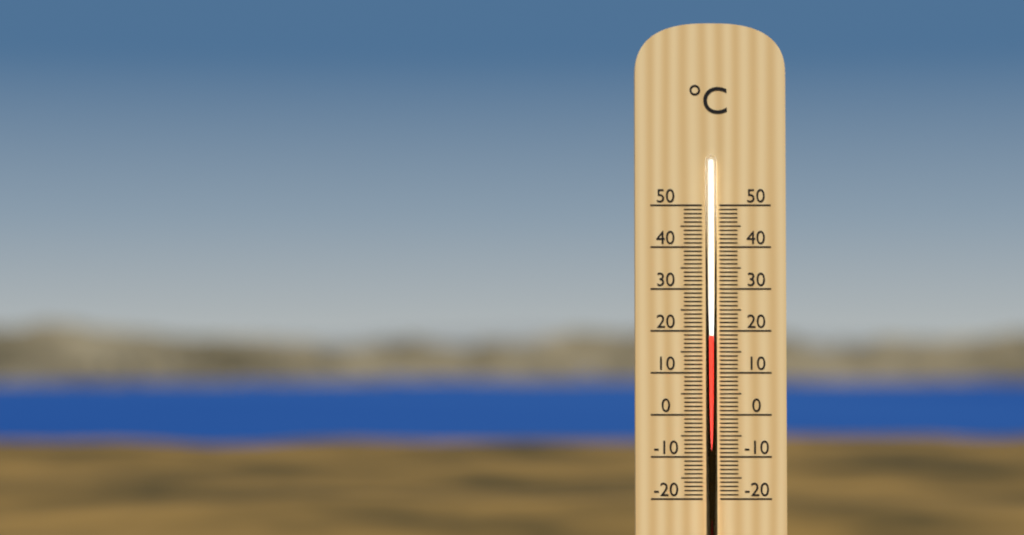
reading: 19 °C
